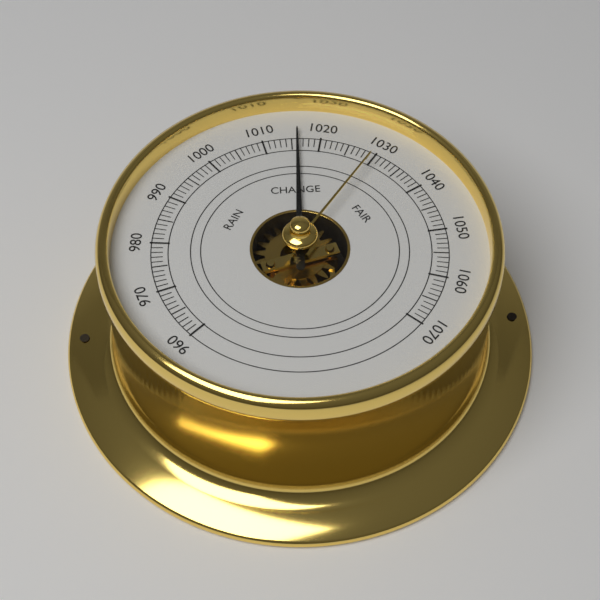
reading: 1016 (no unit)
